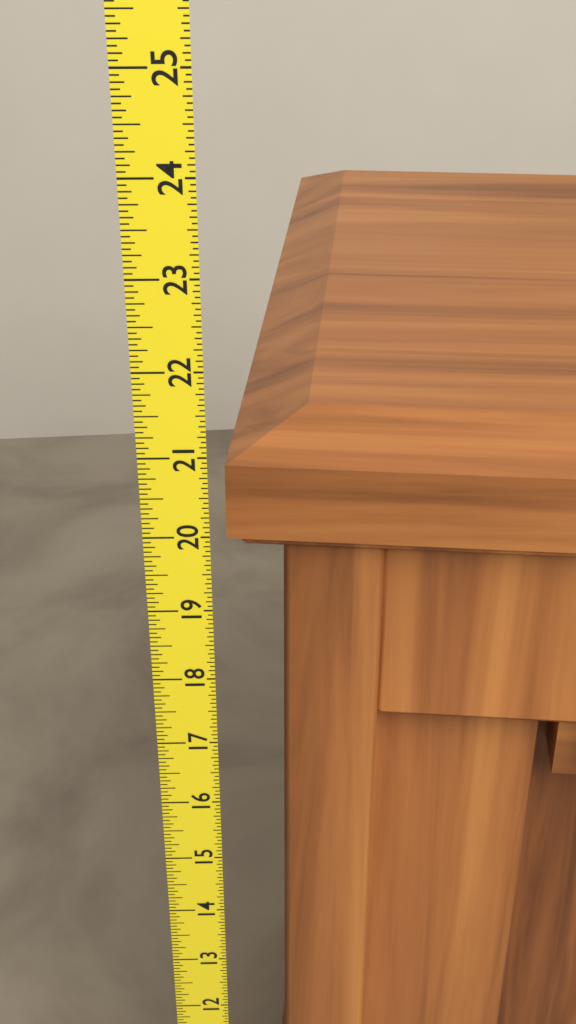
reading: 21.1250 (no unit)
